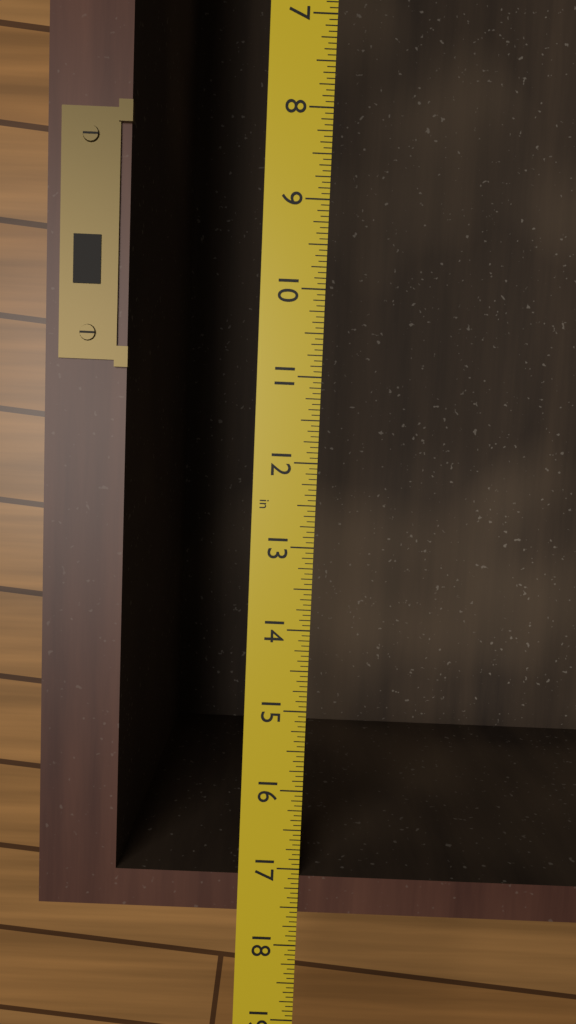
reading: 17.5625 in
